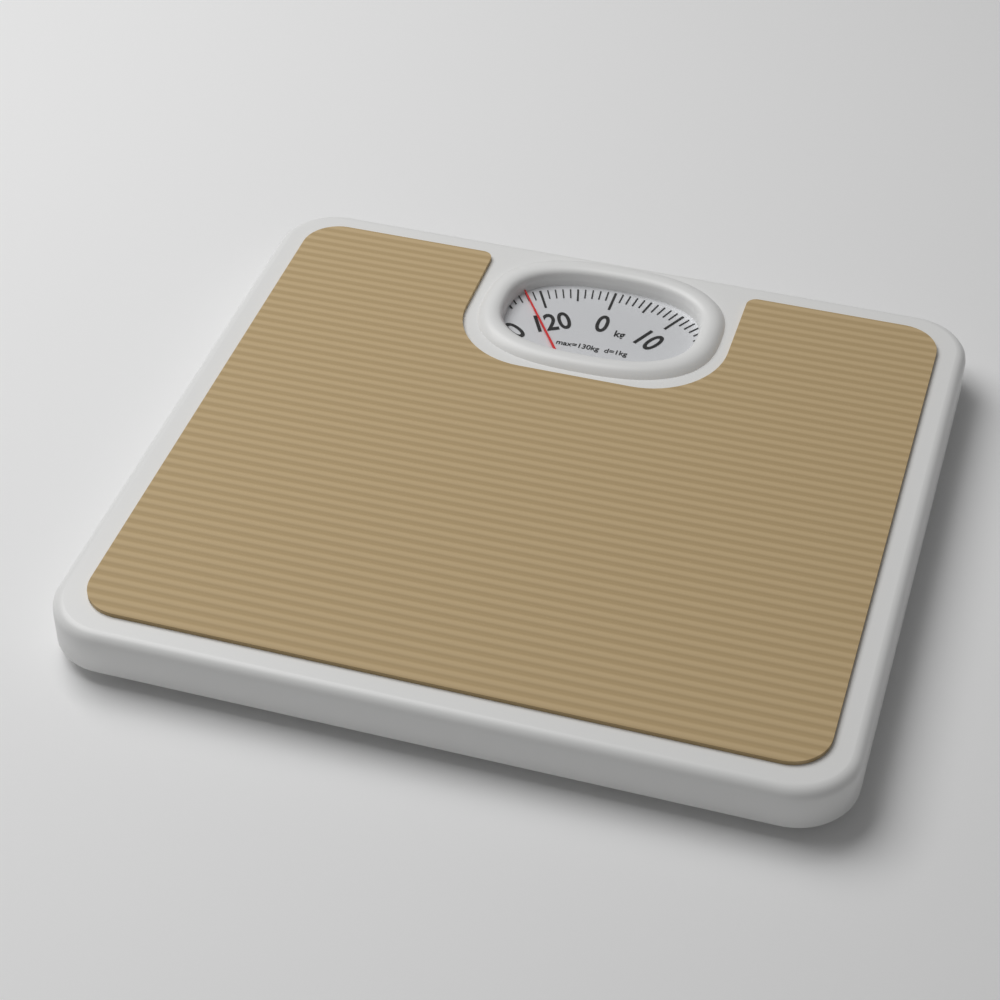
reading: 118 kg
